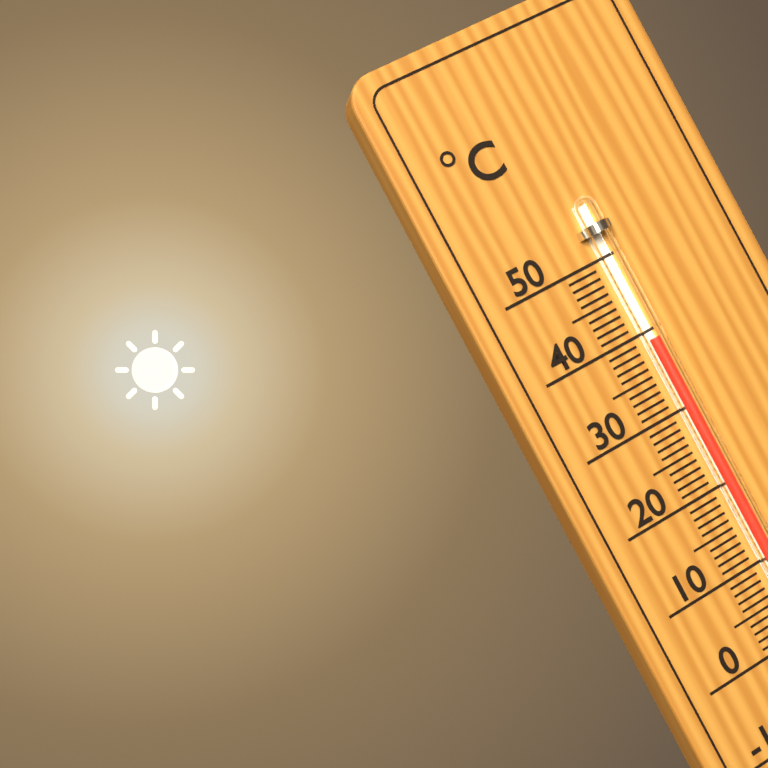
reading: 39 °C
